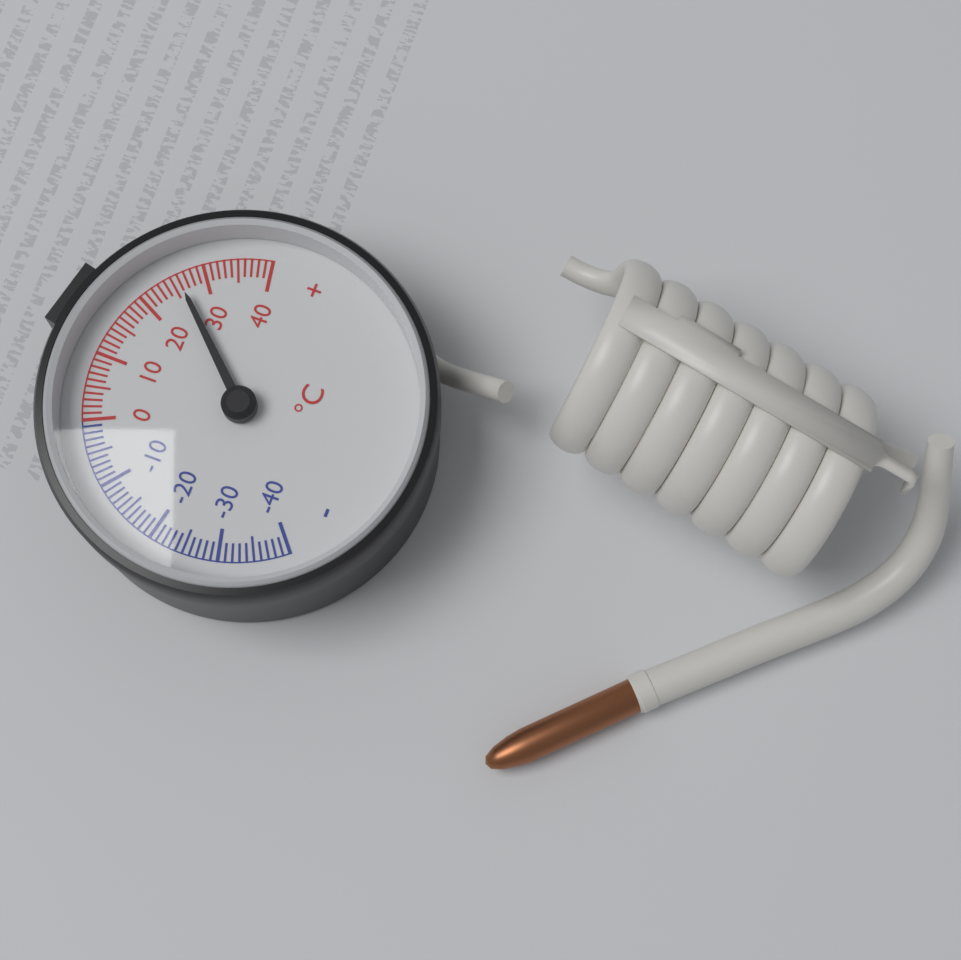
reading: 26 °C
